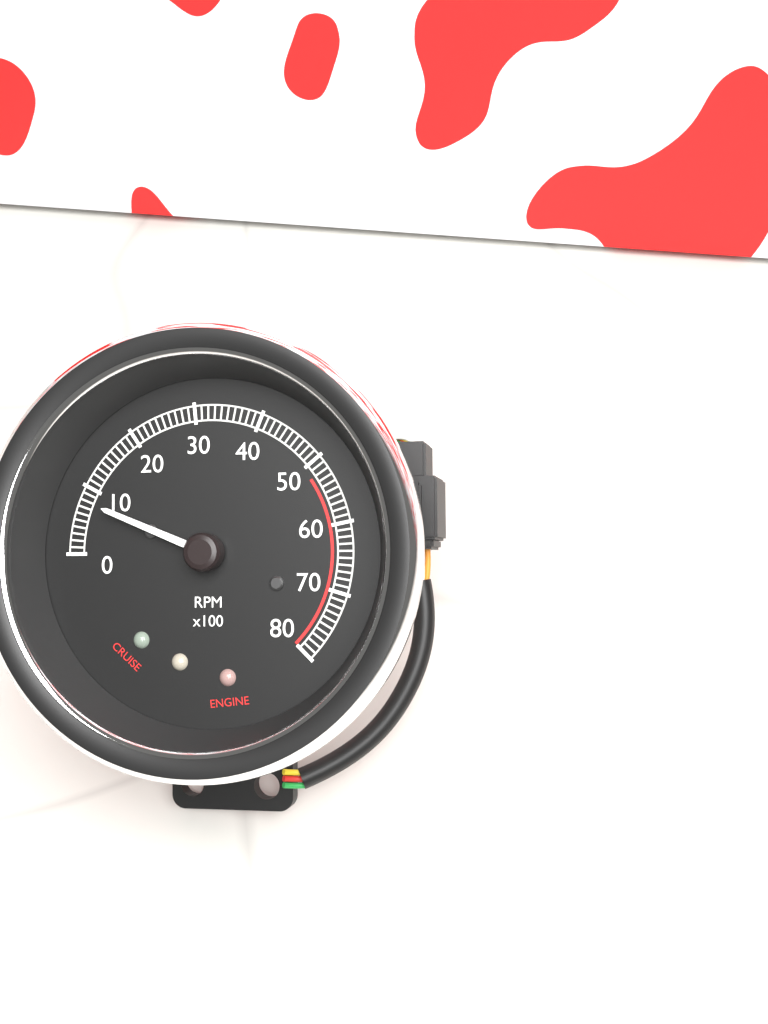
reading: 800 RPM
